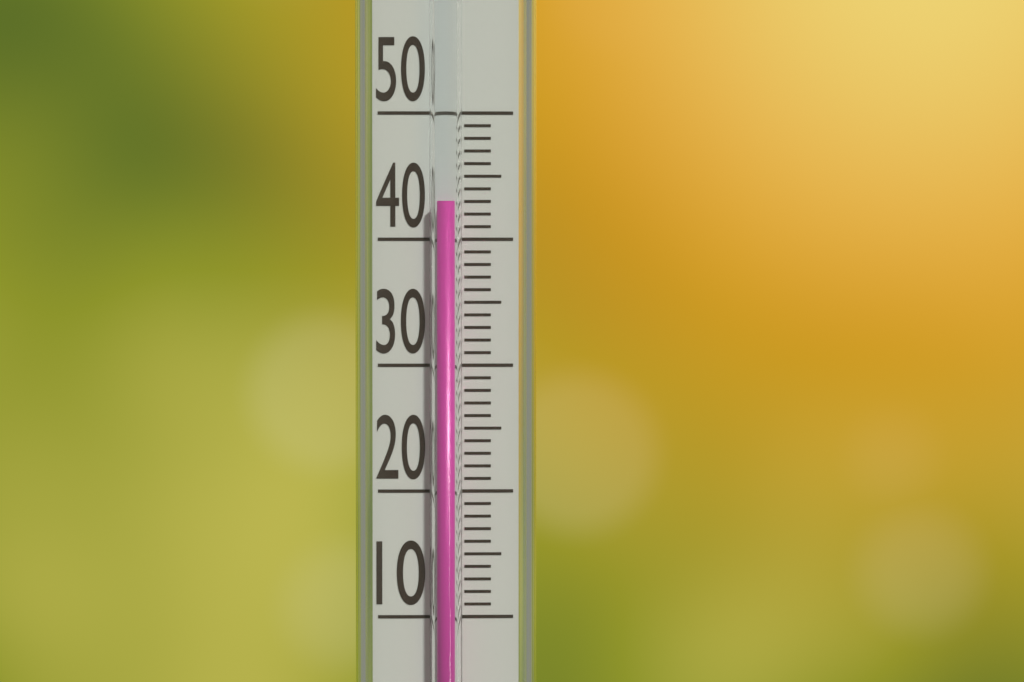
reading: 43 (no unit)
